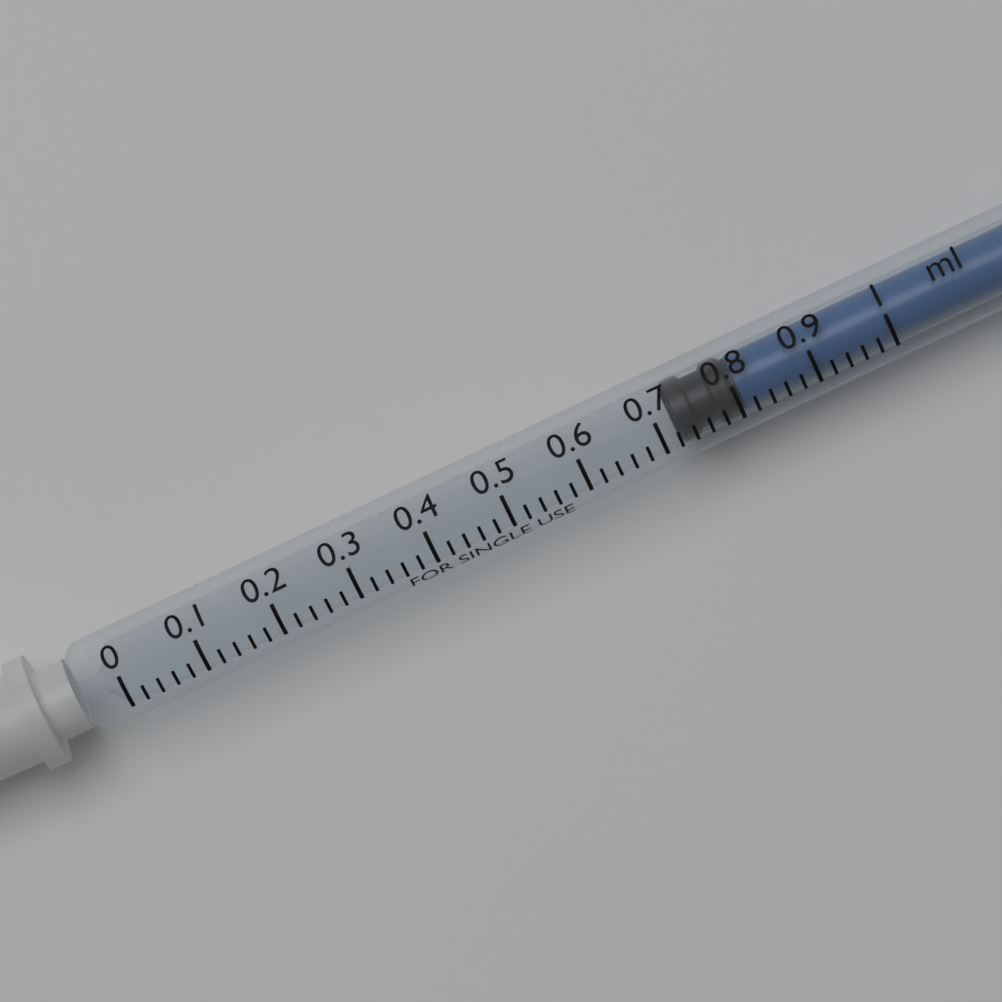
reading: 0.72 ml
